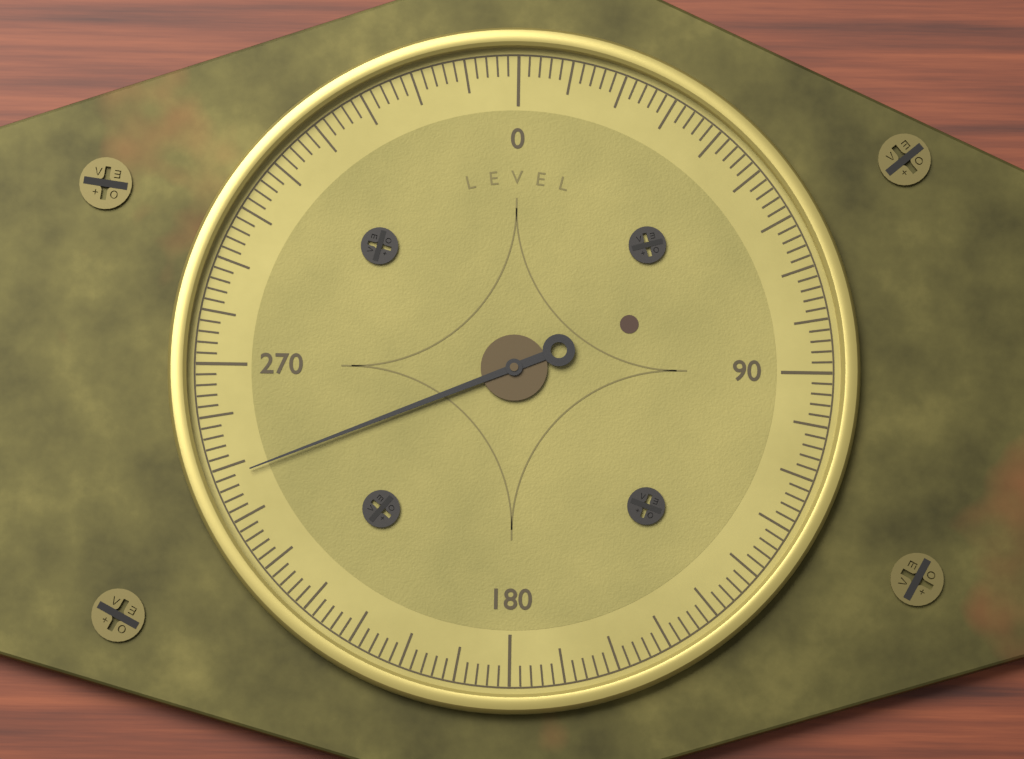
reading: 248 (no unit)
